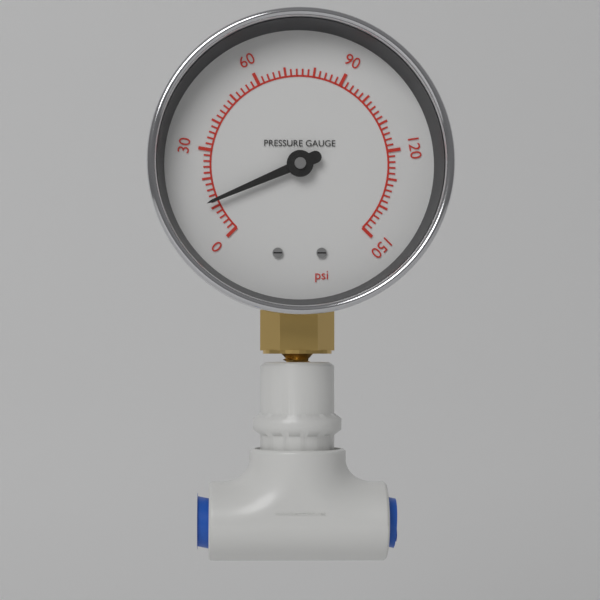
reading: 12 psi
